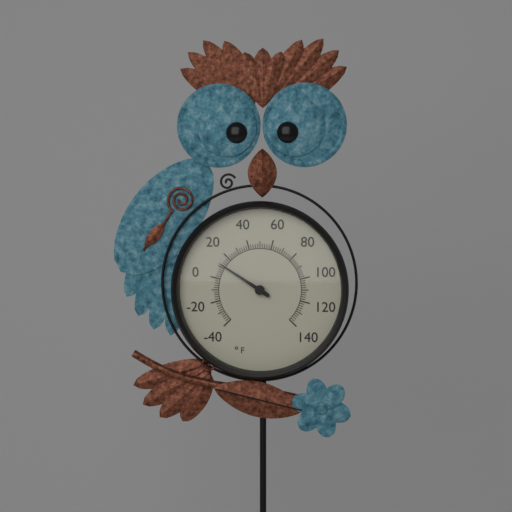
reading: 12 °F
